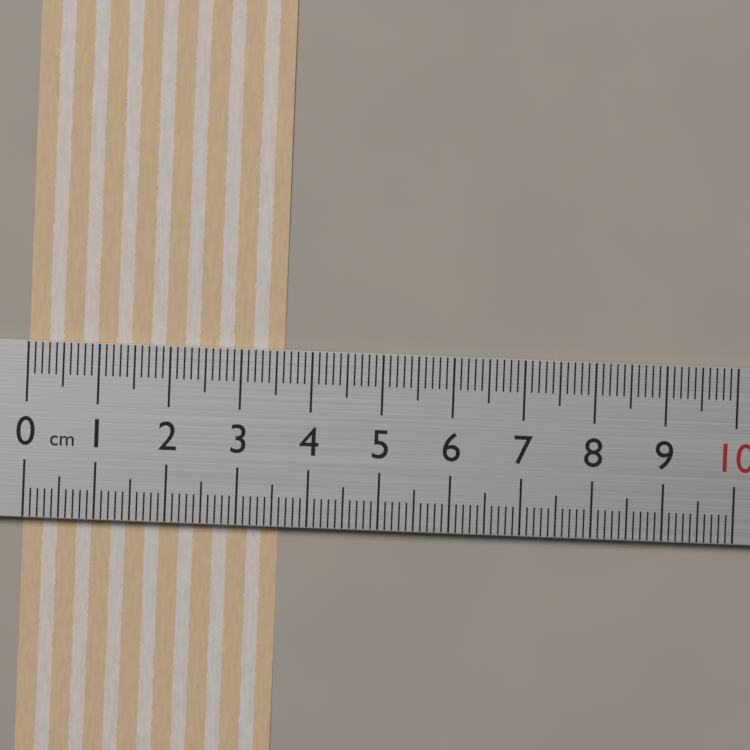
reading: 3.6 cm
